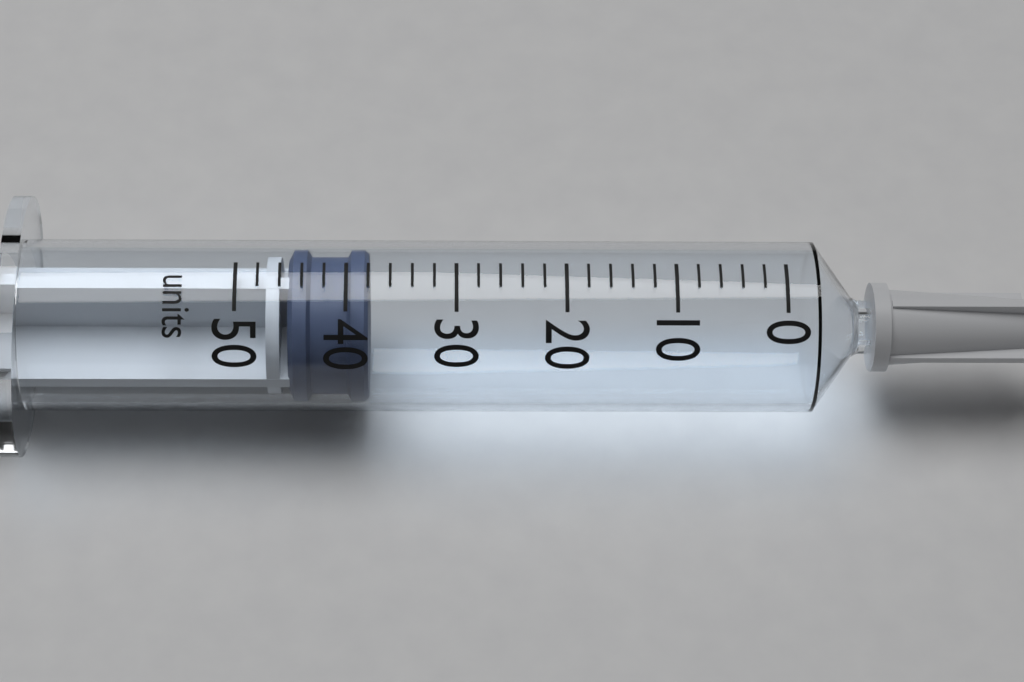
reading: 38 units
